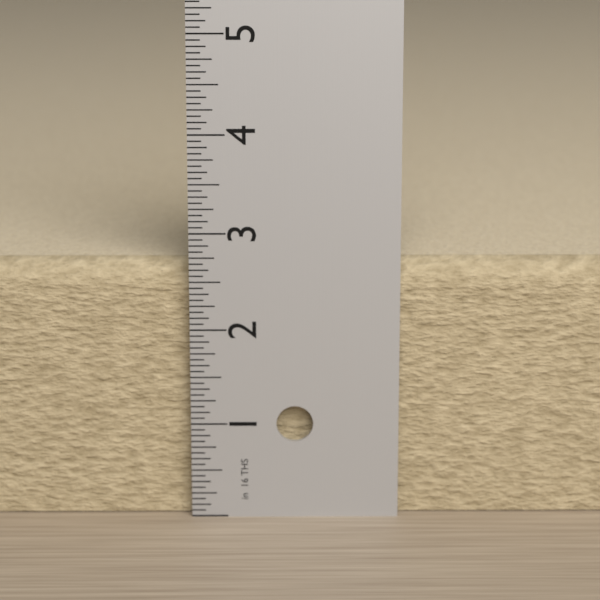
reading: 2.6875 in
